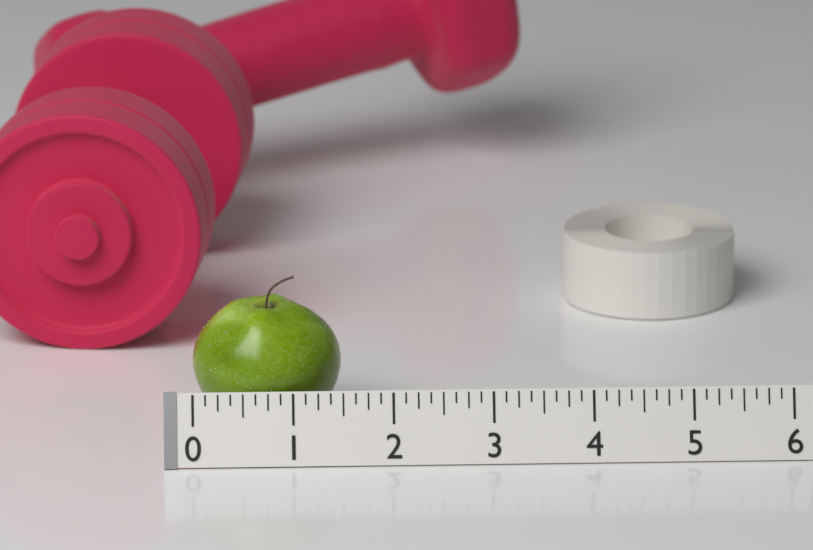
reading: 1.500 (no unit)
